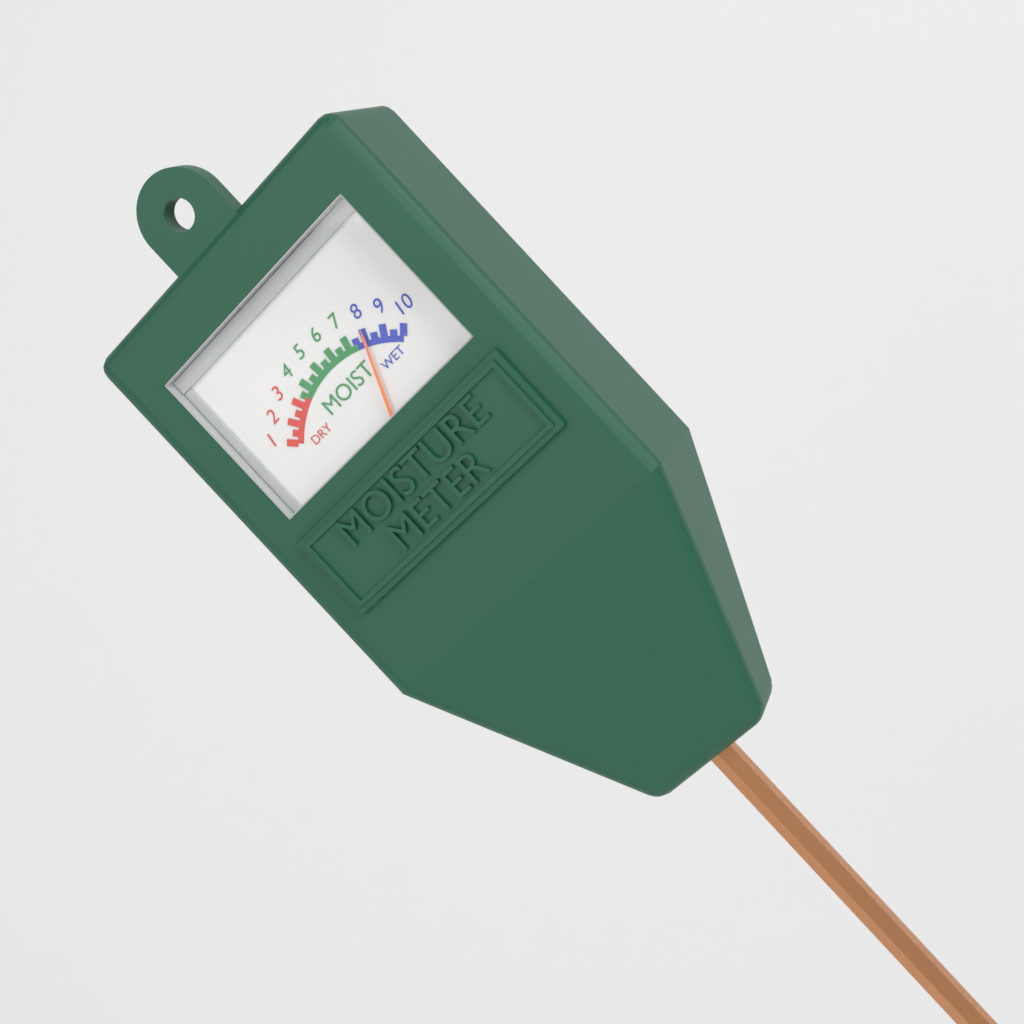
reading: 8.0 (no unit)
